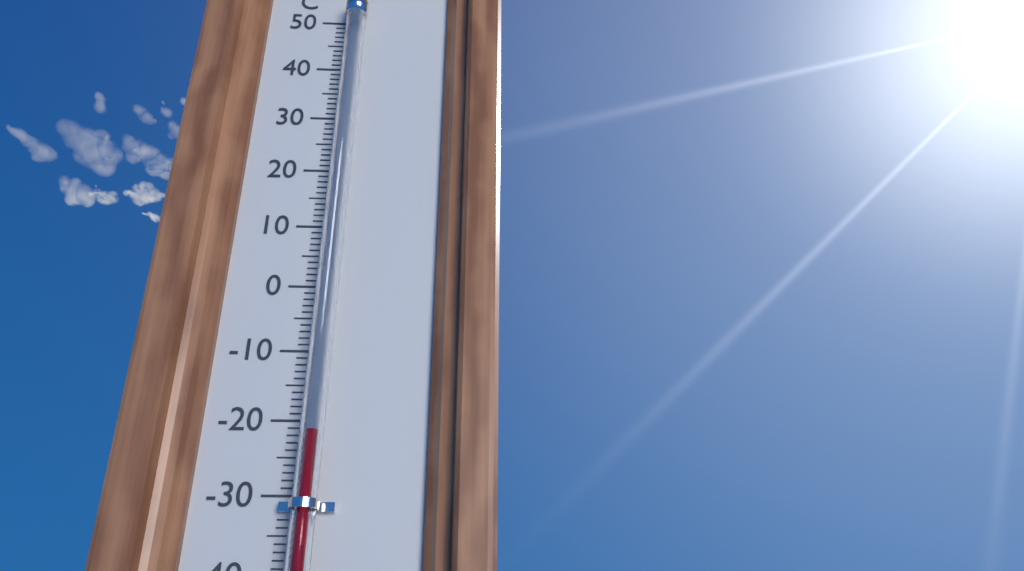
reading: -22 °C
